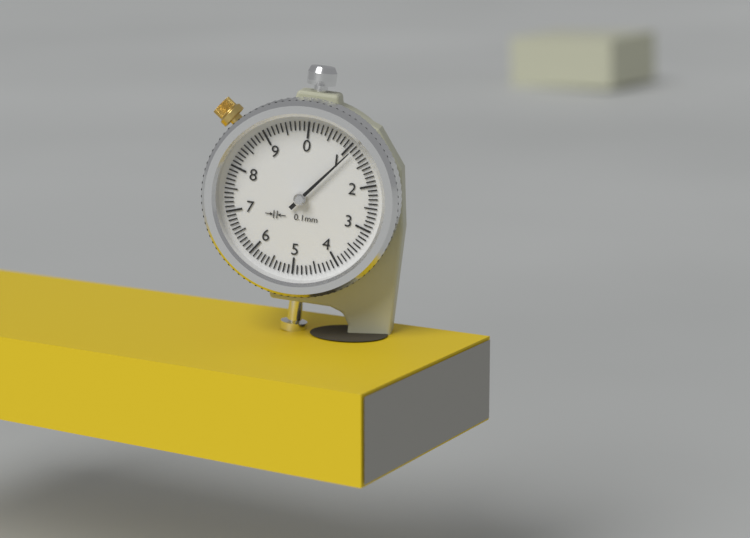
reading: 1.1 mm
